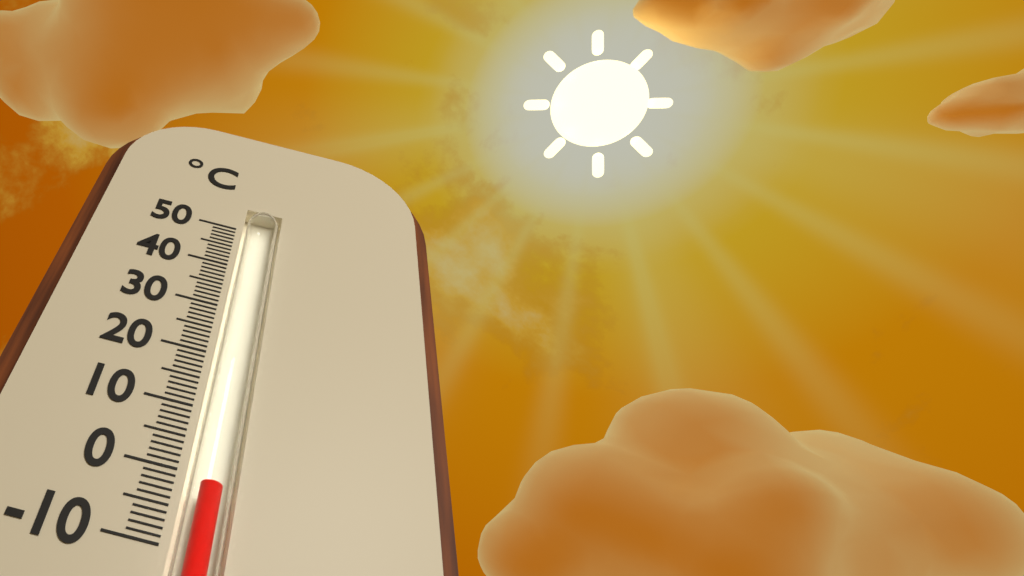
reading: -1 °C
